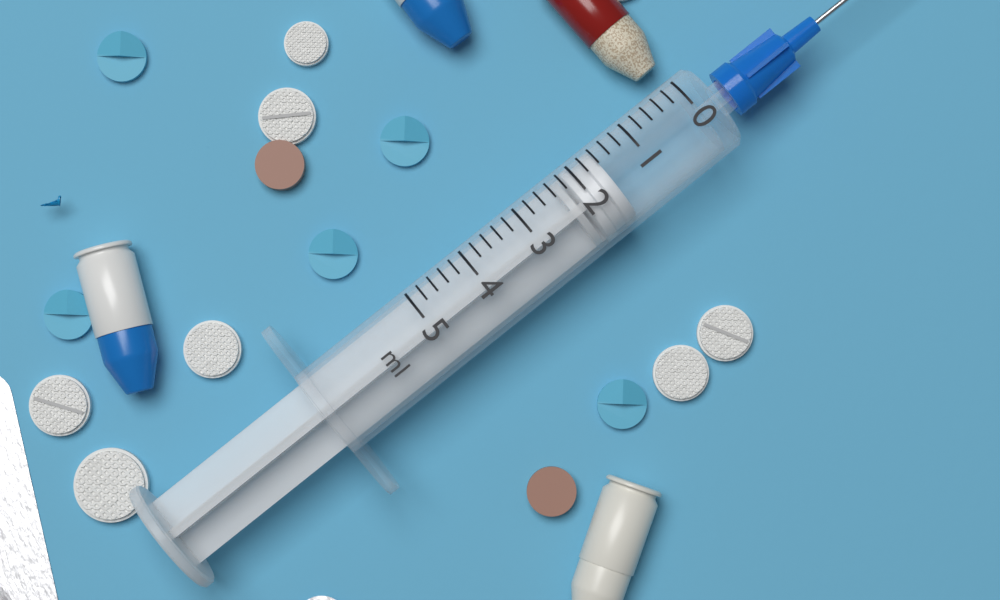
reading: 1.6 ml
